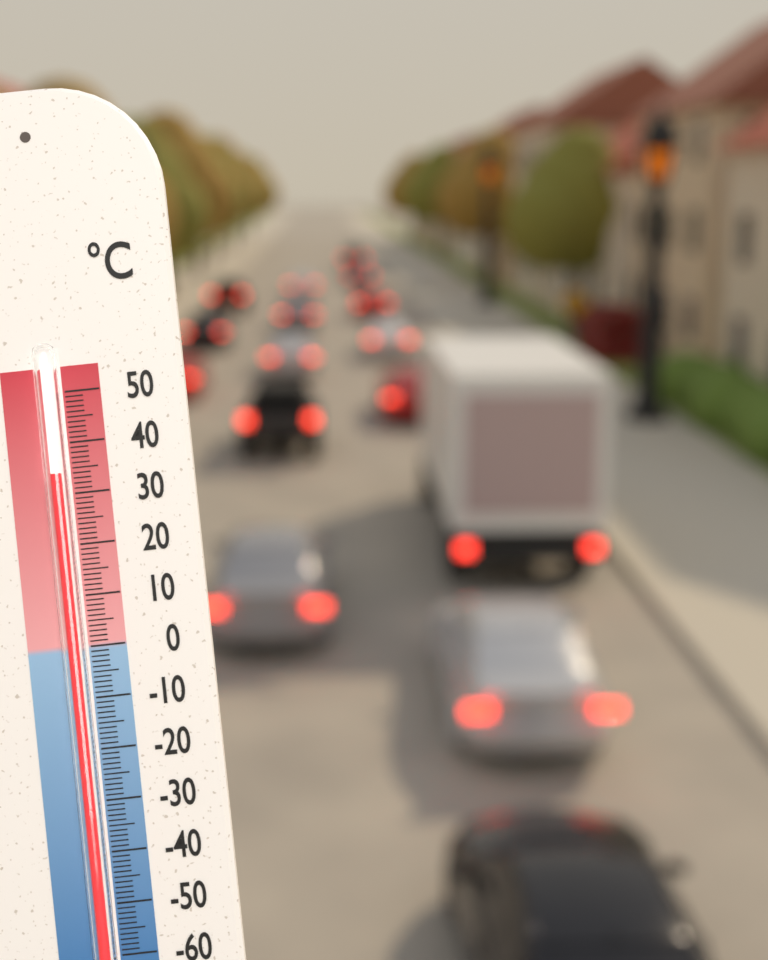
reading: 34 °C
